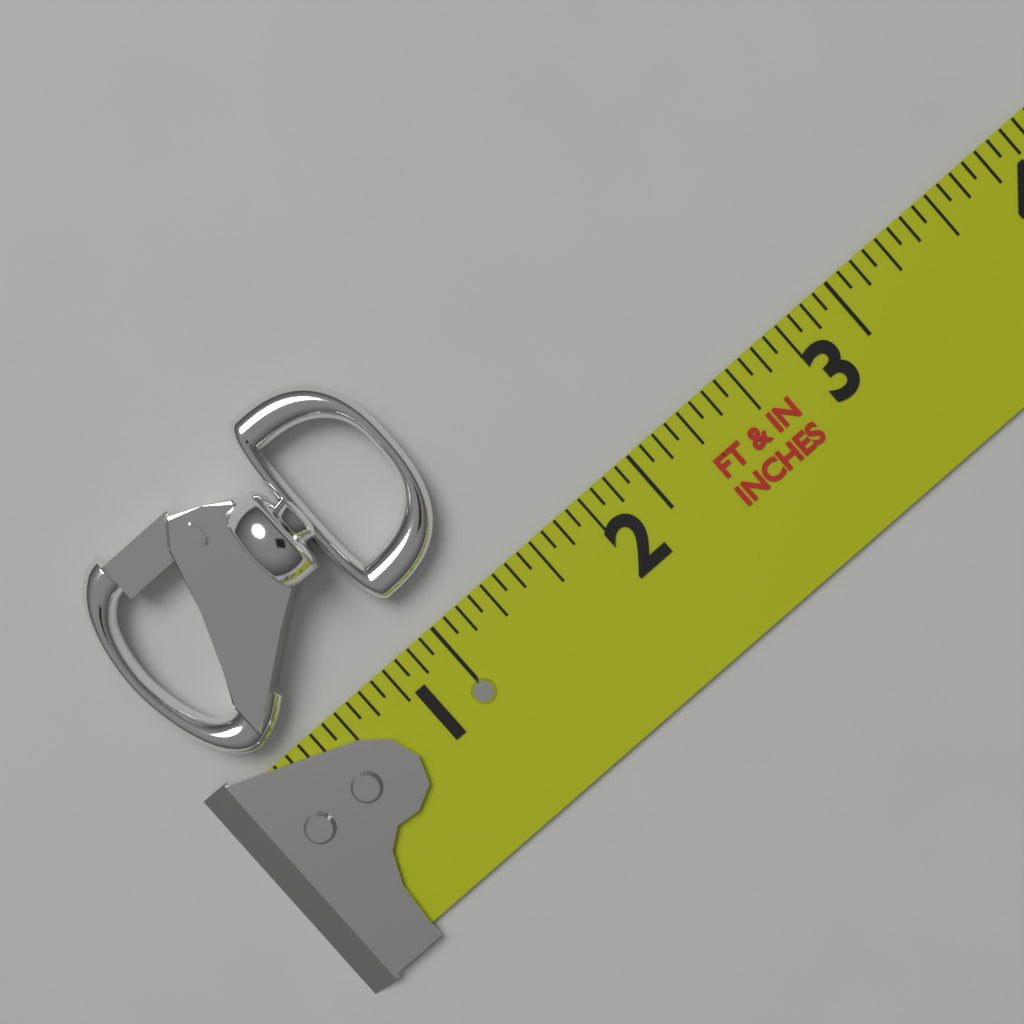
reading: 1.3750 in
